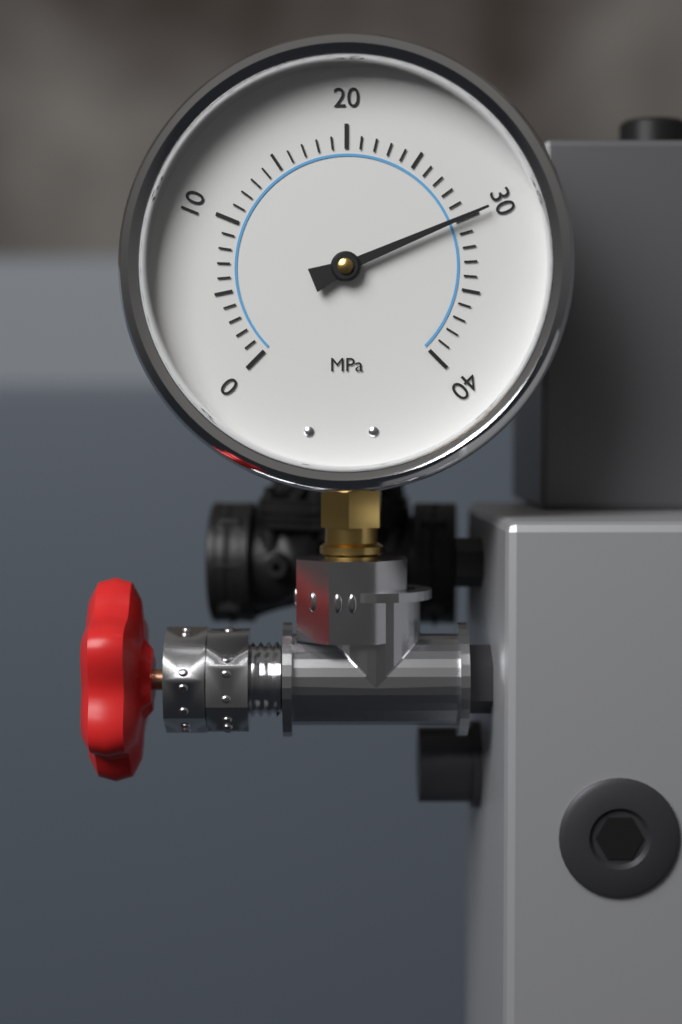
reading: 30 MPa
